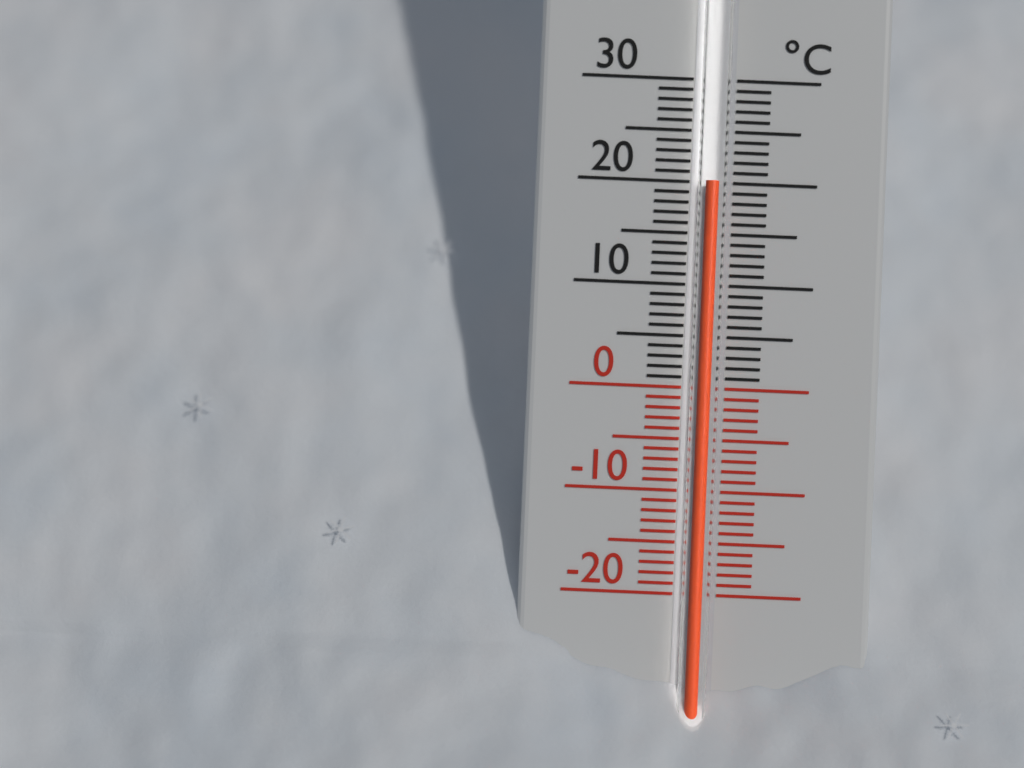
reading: 20 °C
